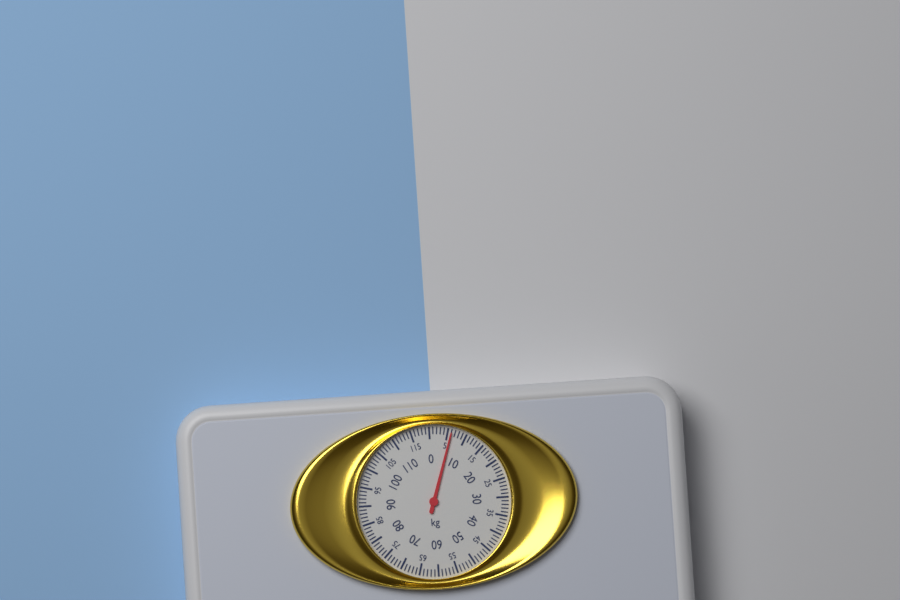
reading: 6 kg
